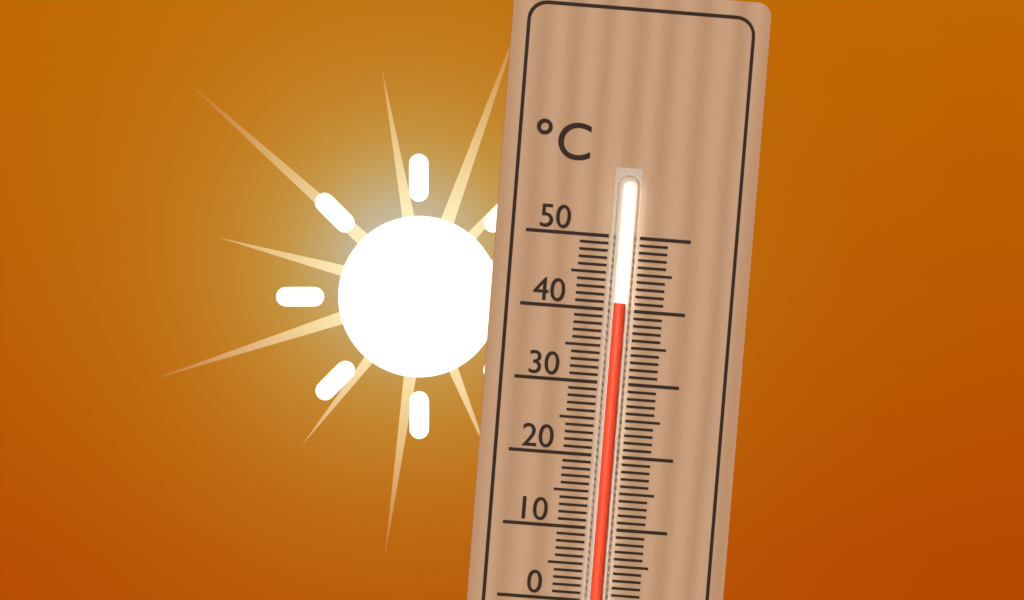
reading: 41 °C
